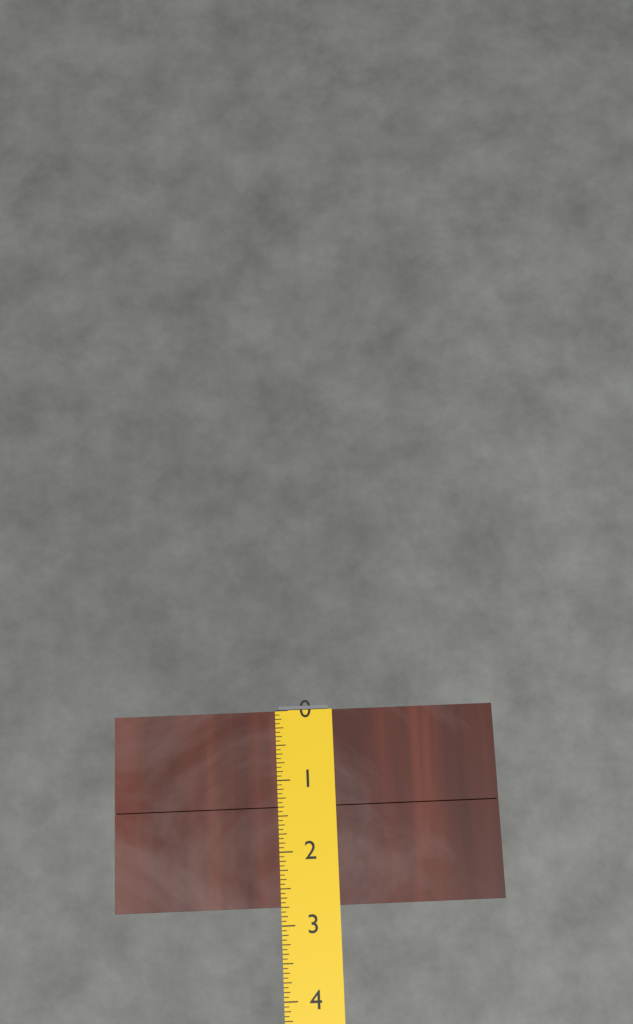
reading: 2.7500 (no unit)
